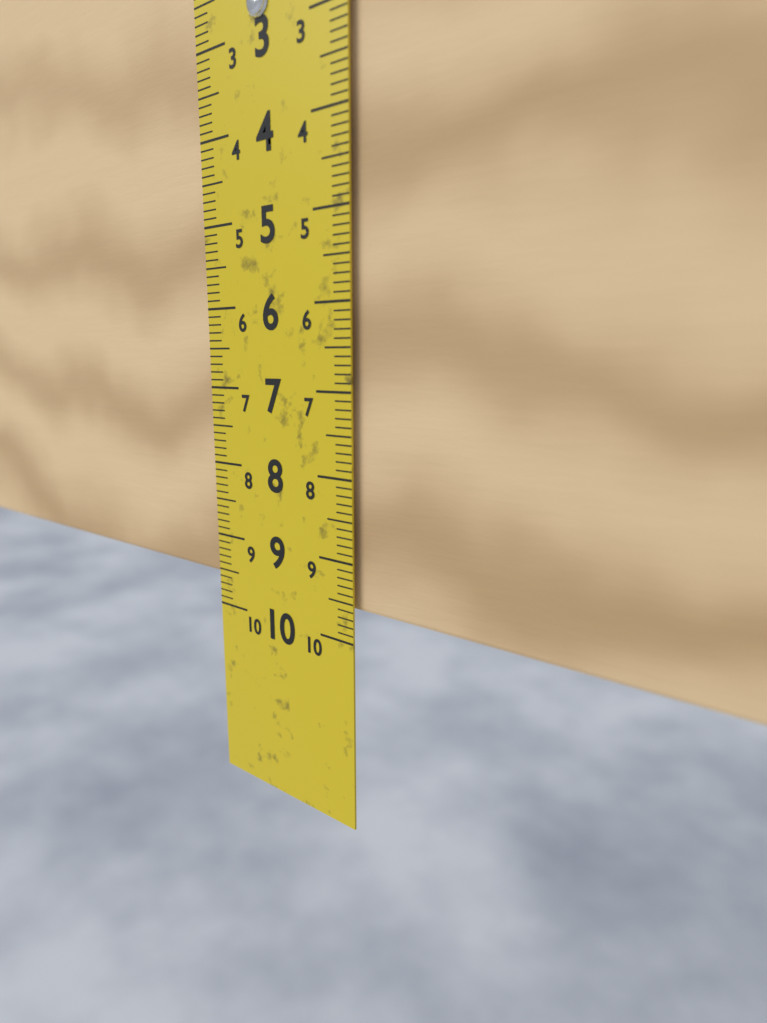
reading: 9.6 cm
